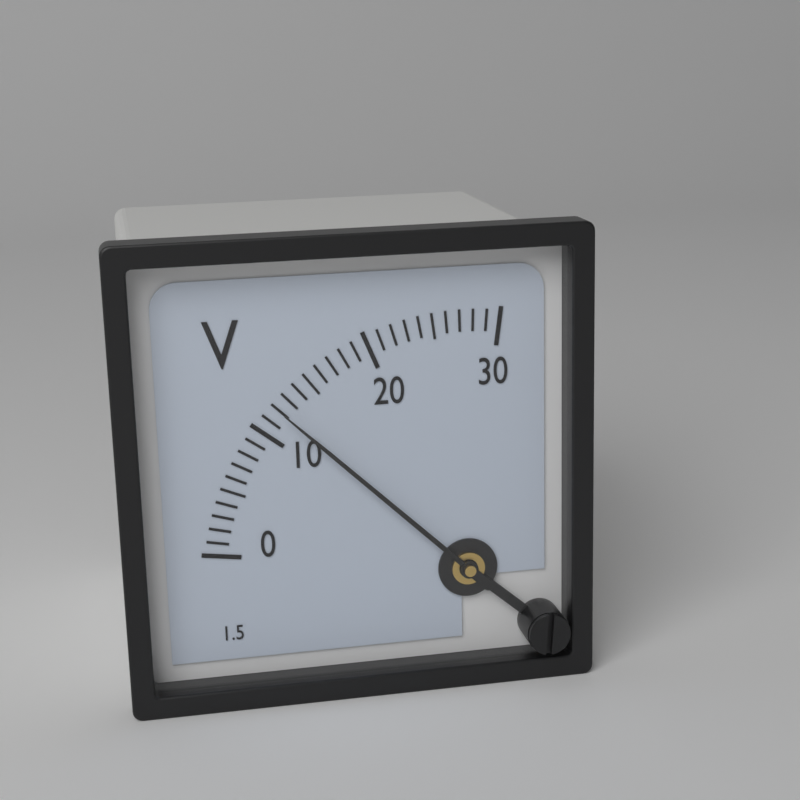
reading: 12 V
